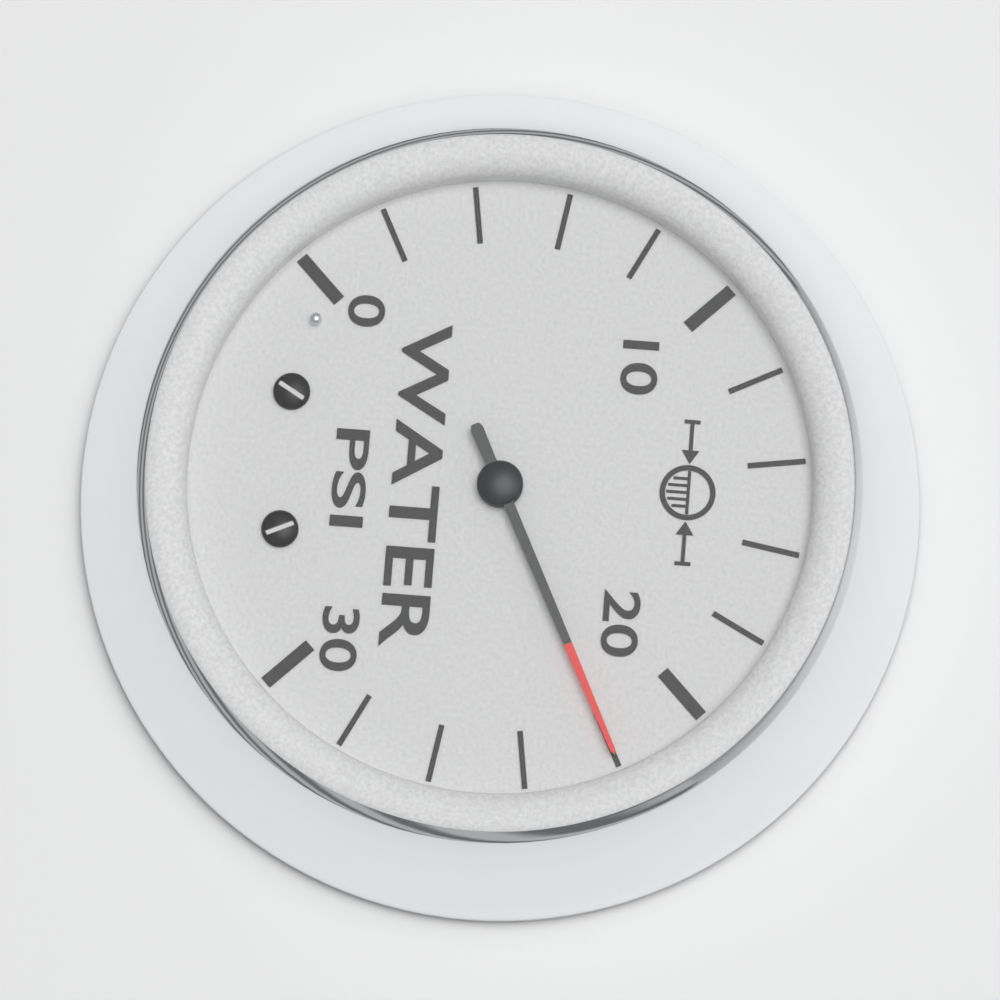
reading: 22 psi
